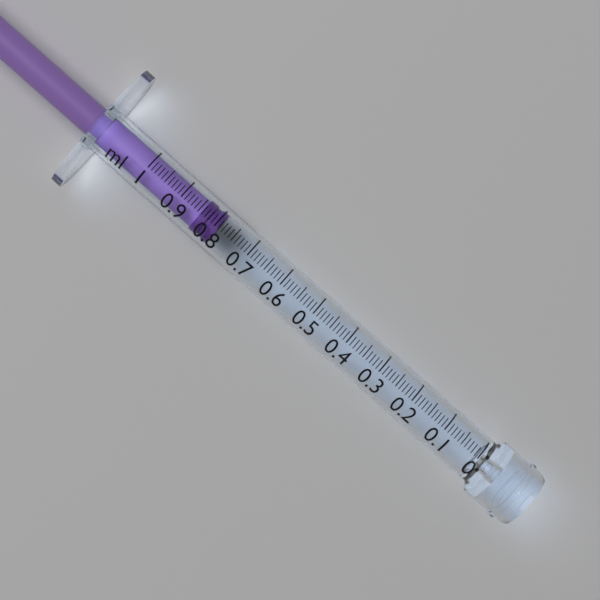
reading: 0.79 ml
